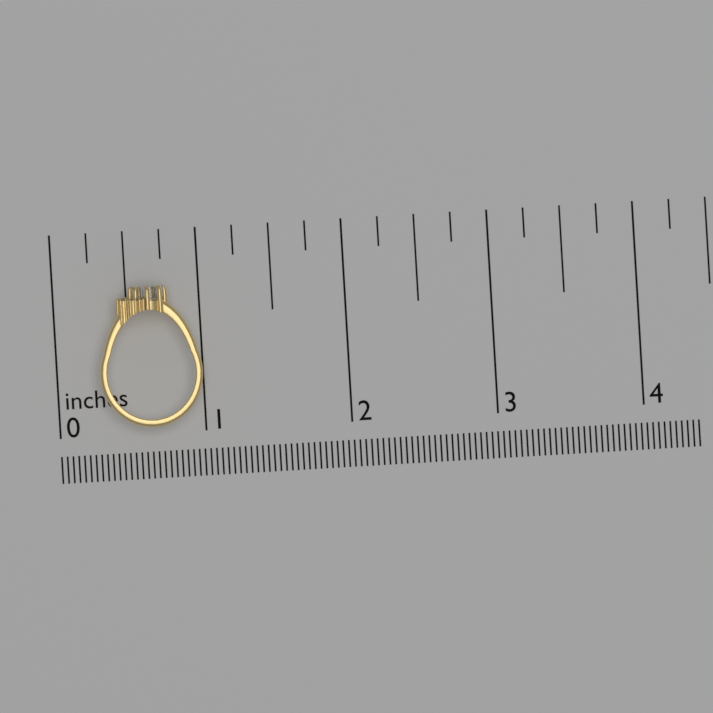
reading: 1.00 in
